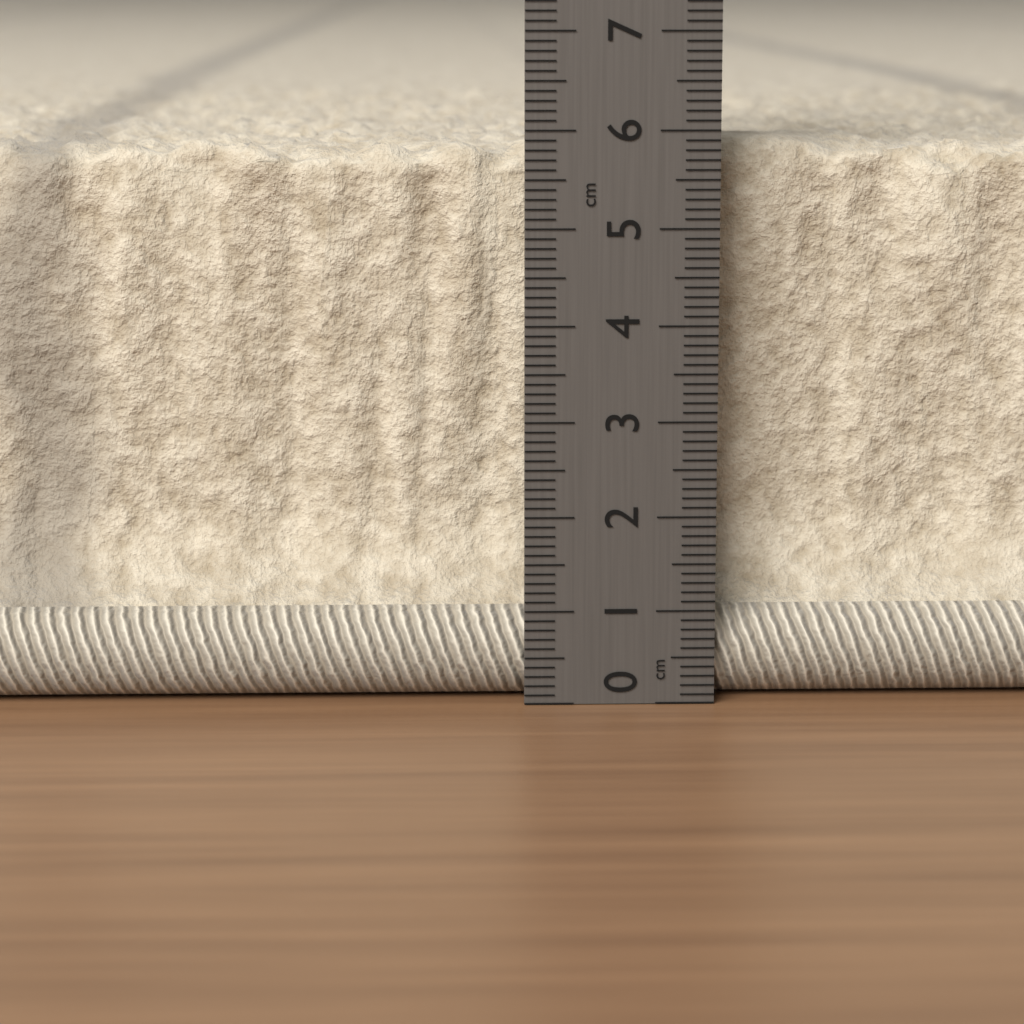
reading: 5.9 cm
